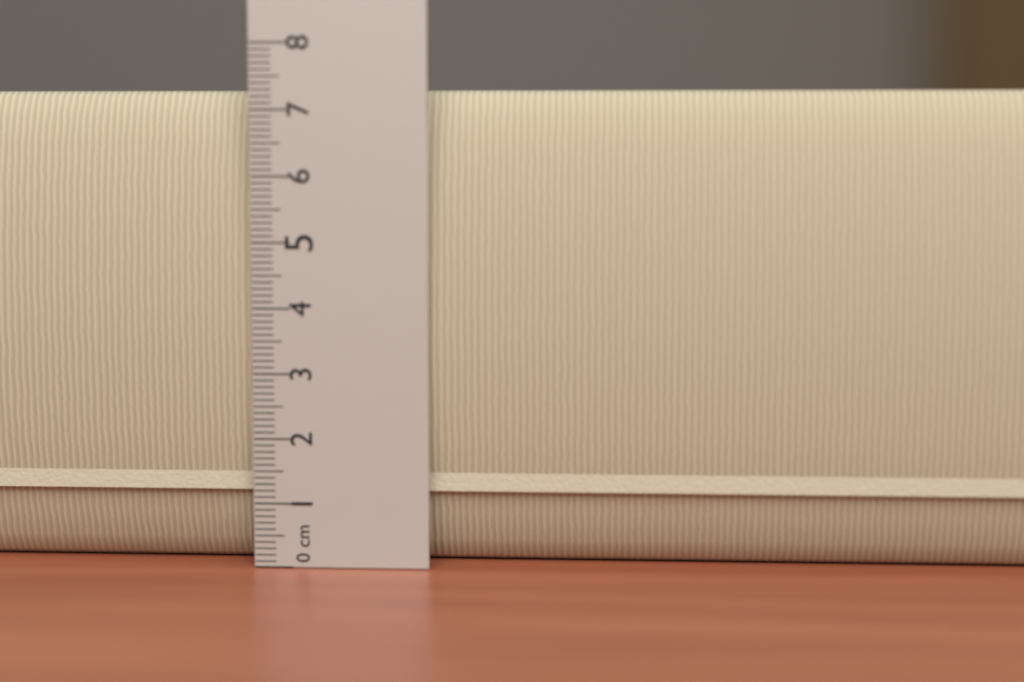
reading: 7.3 cm
